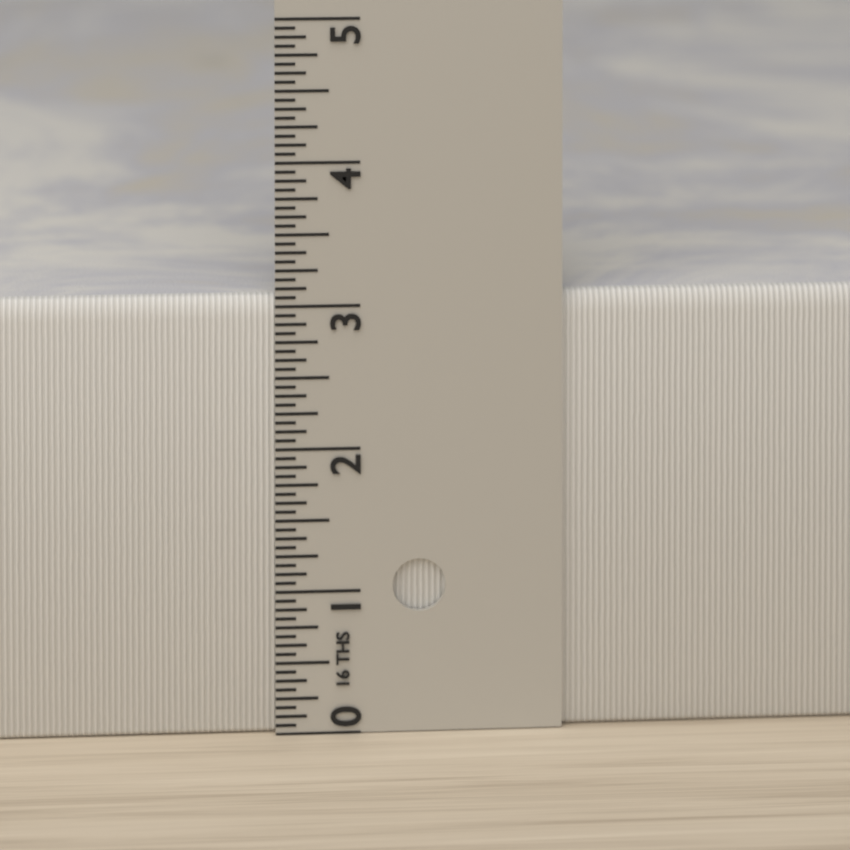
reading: 3.0625 in
